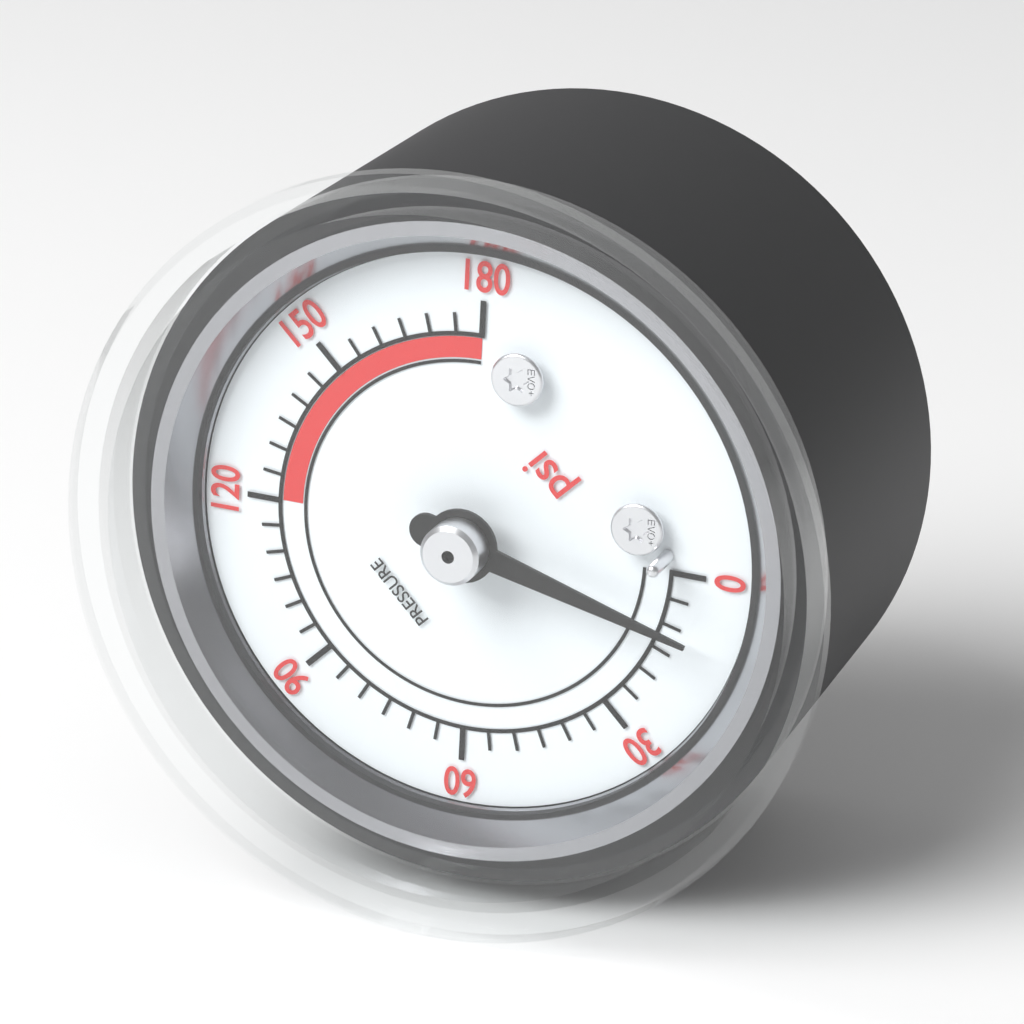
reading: 10 psi
